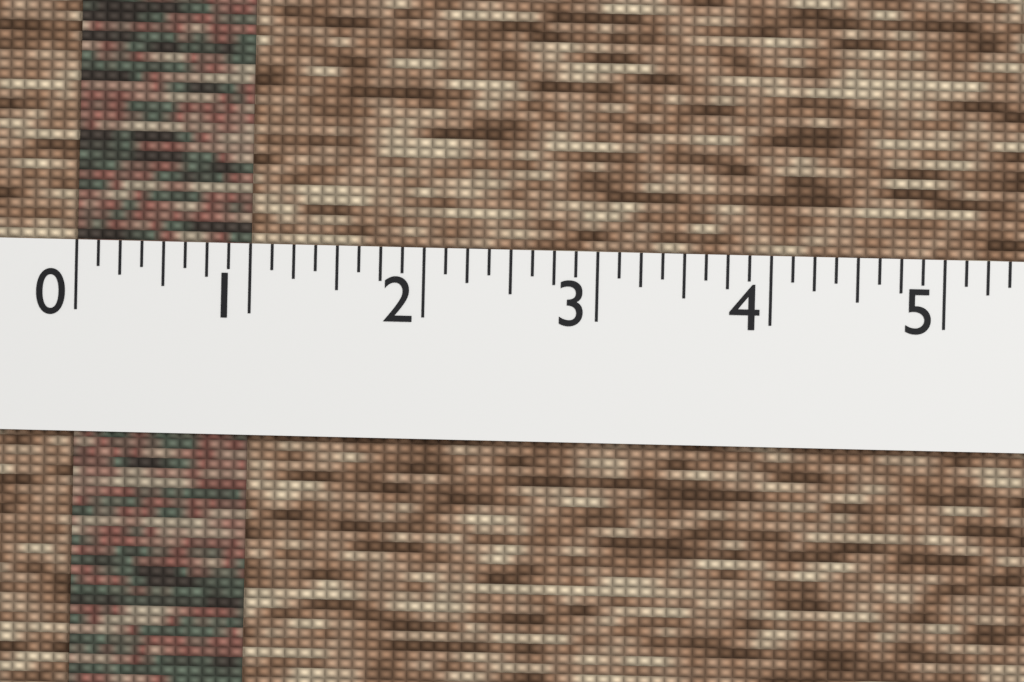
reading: 1.000 (no unit)
